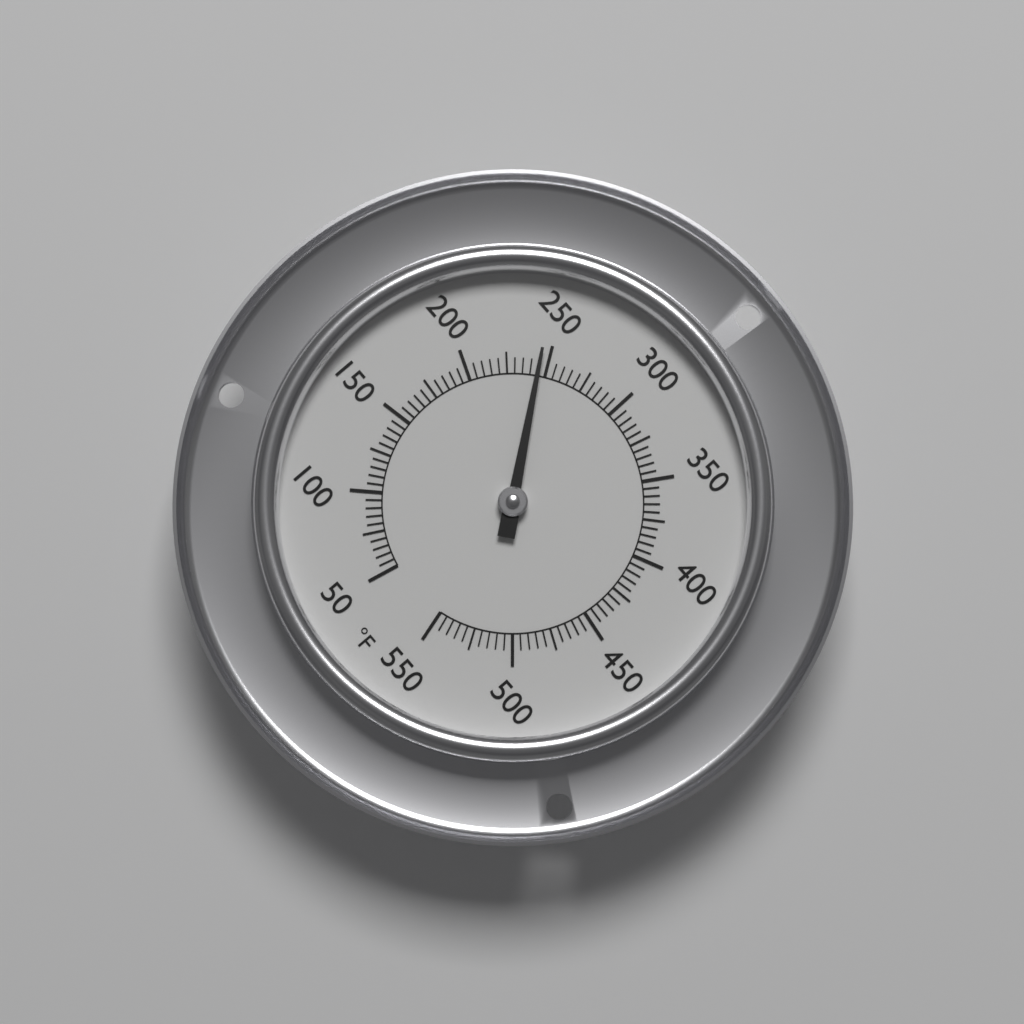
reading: 245 °F
